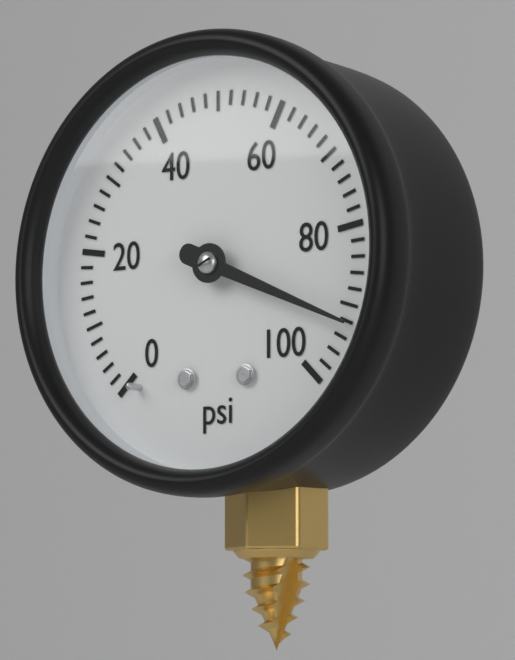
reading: 92 psi
